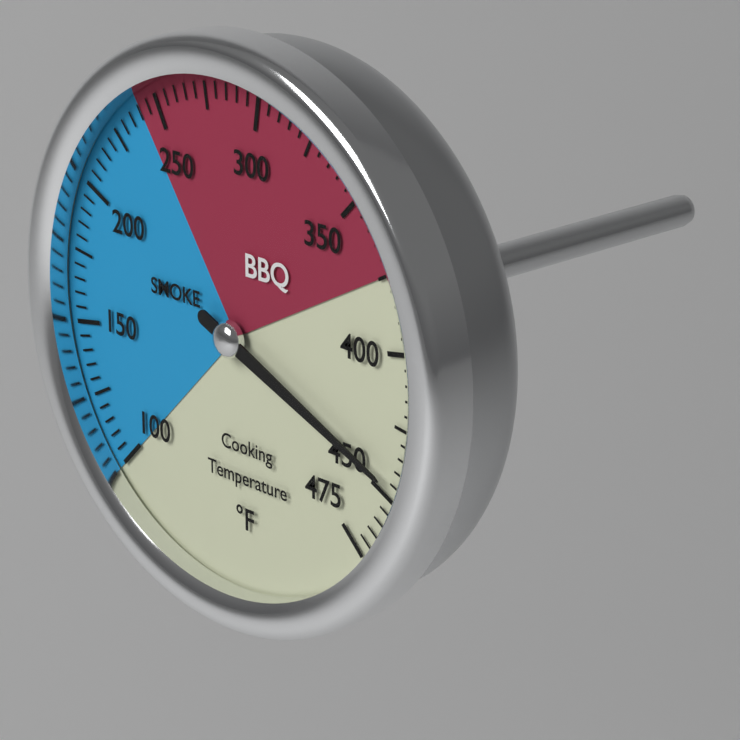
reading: 445 °F
